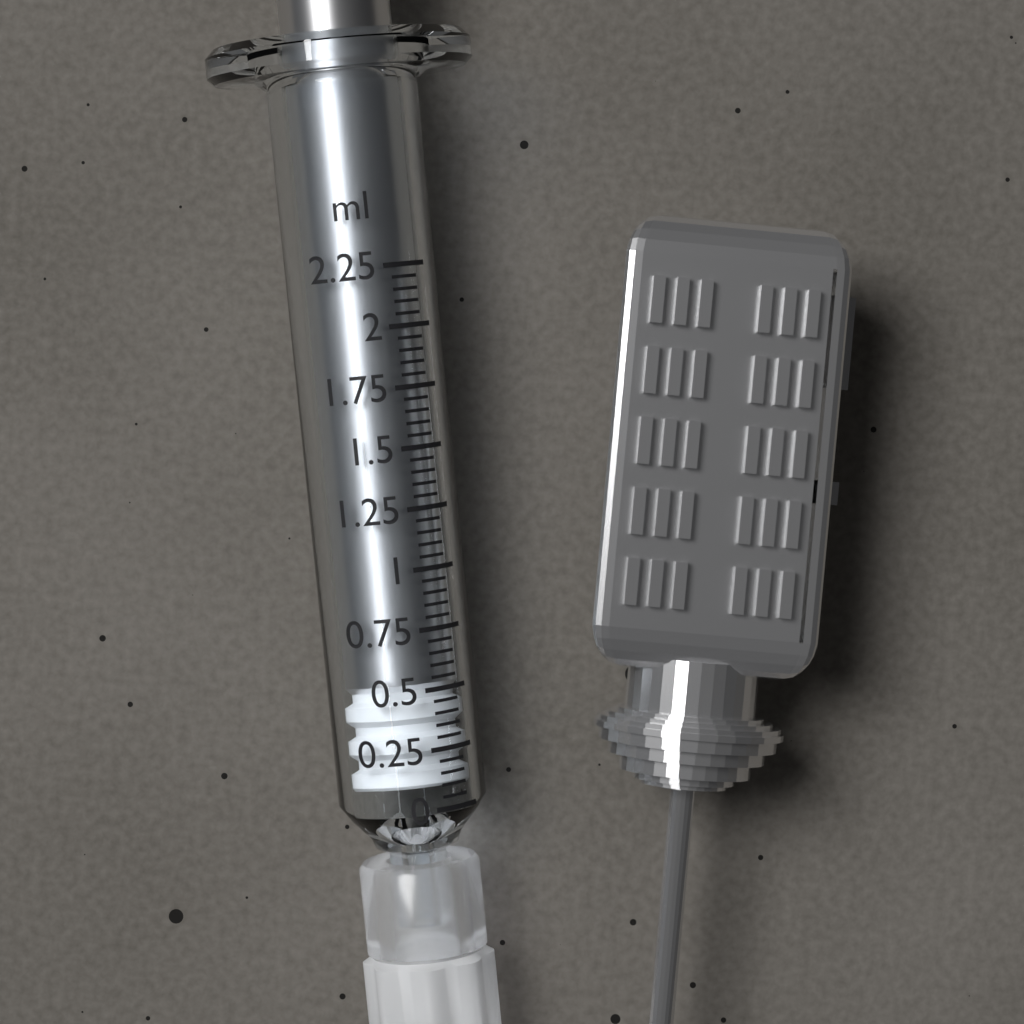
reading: 0.10 ml
